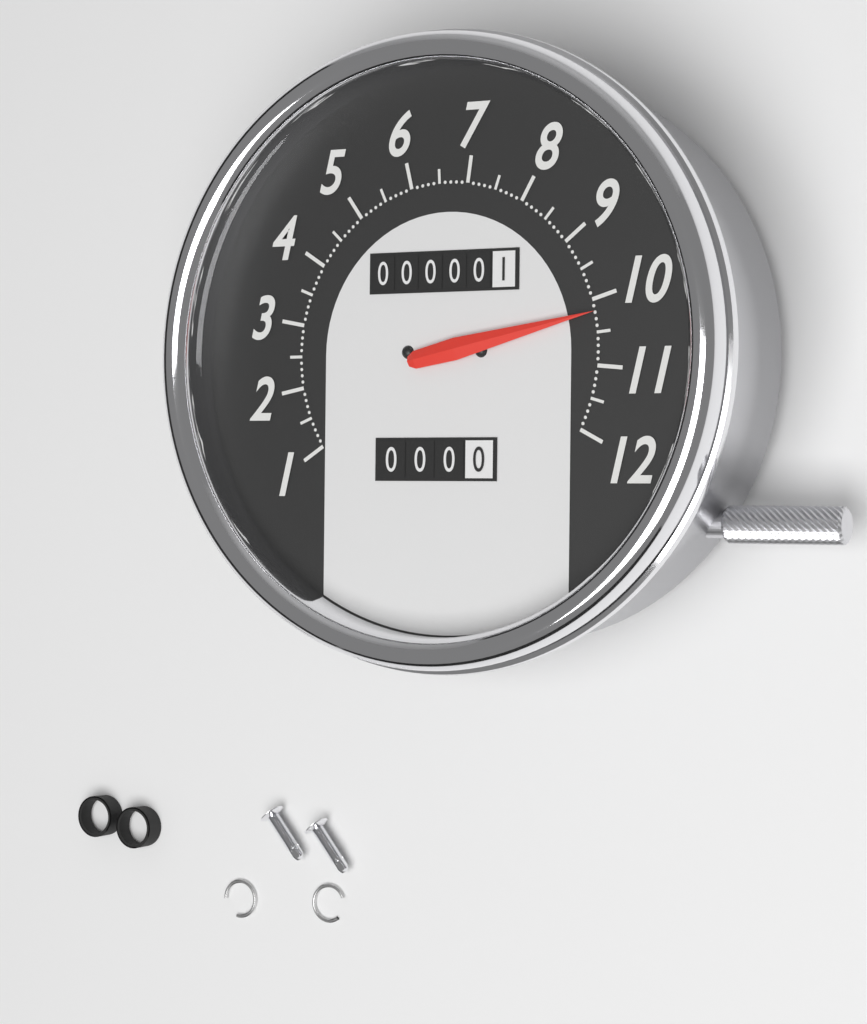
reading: 10.2 (no unit)
